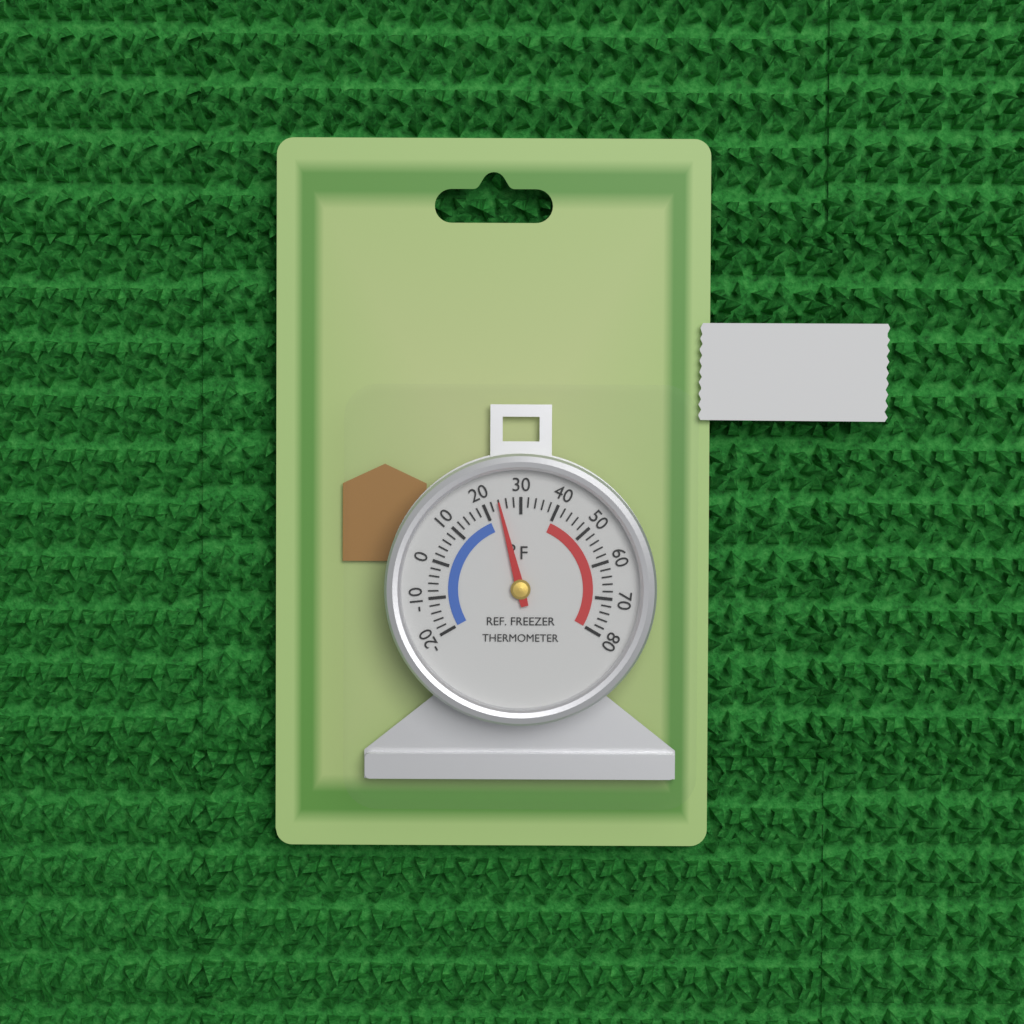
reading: 24 °F
